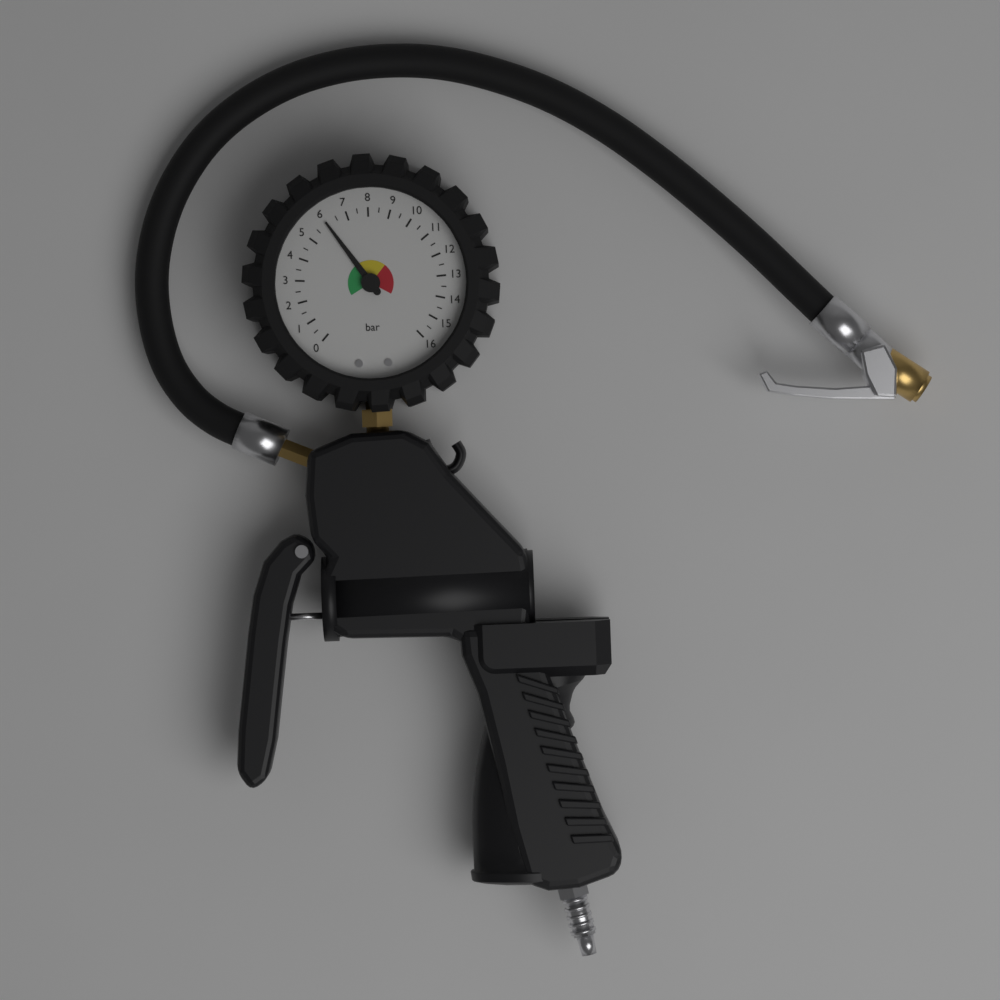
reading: 6.0 bar
